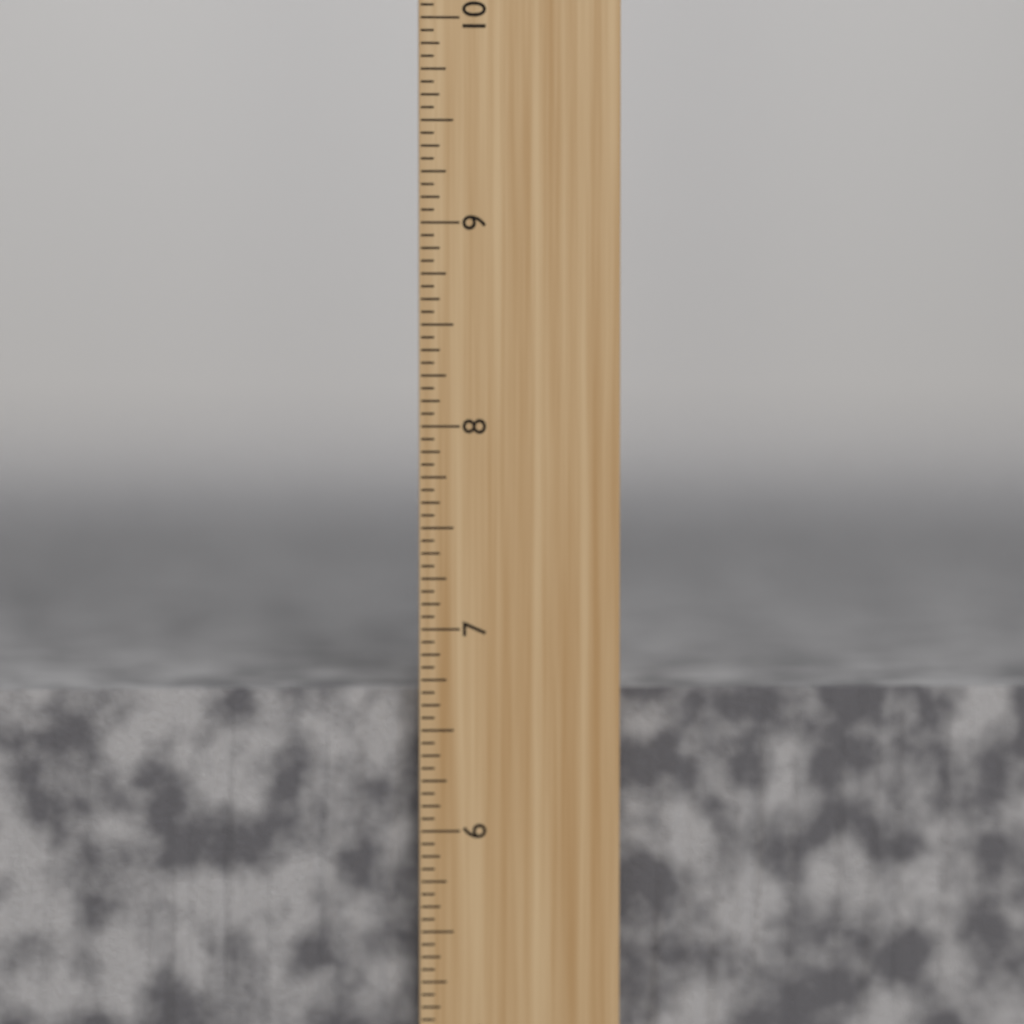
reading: 6.6875 inch
